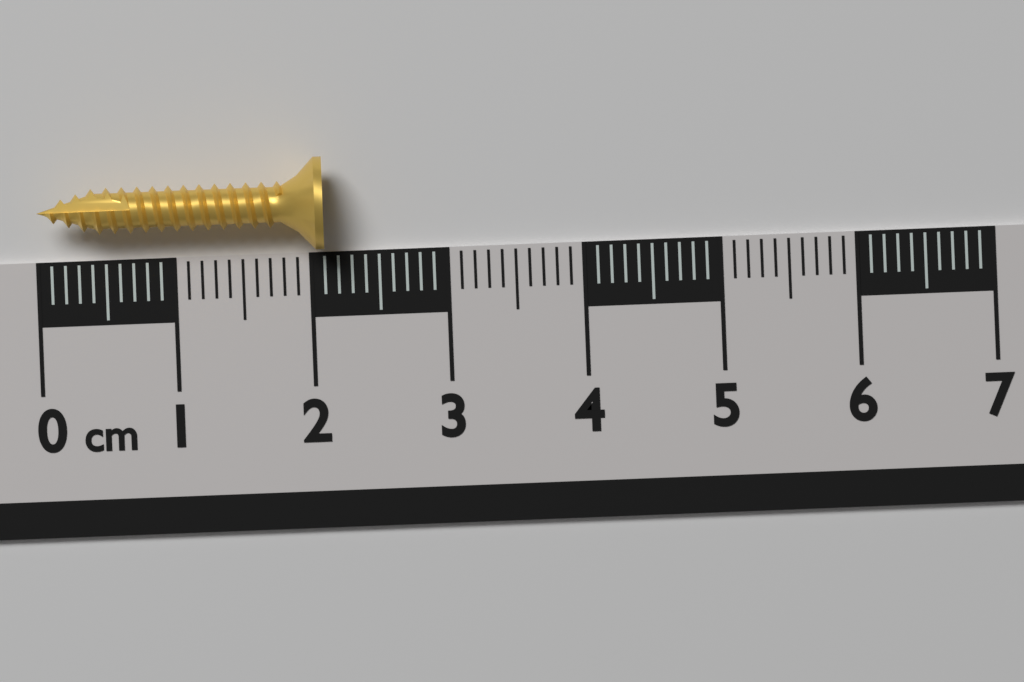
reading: 2.1 cm
